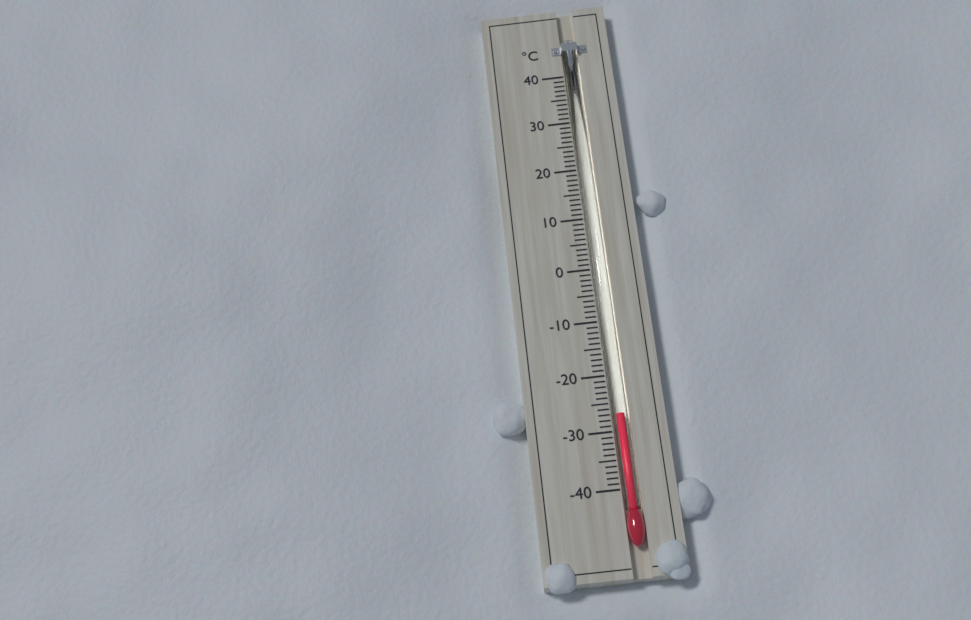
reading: -27 °C
